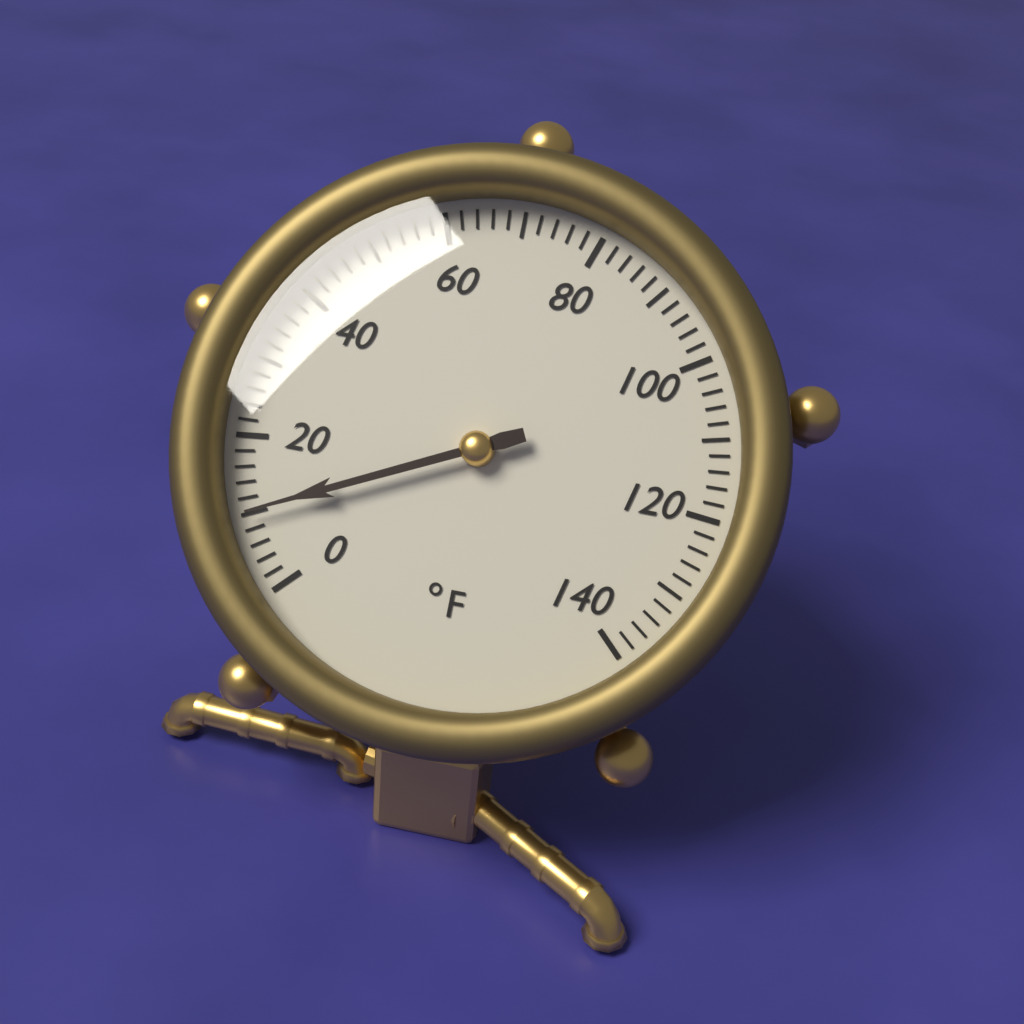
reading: 10 °F
